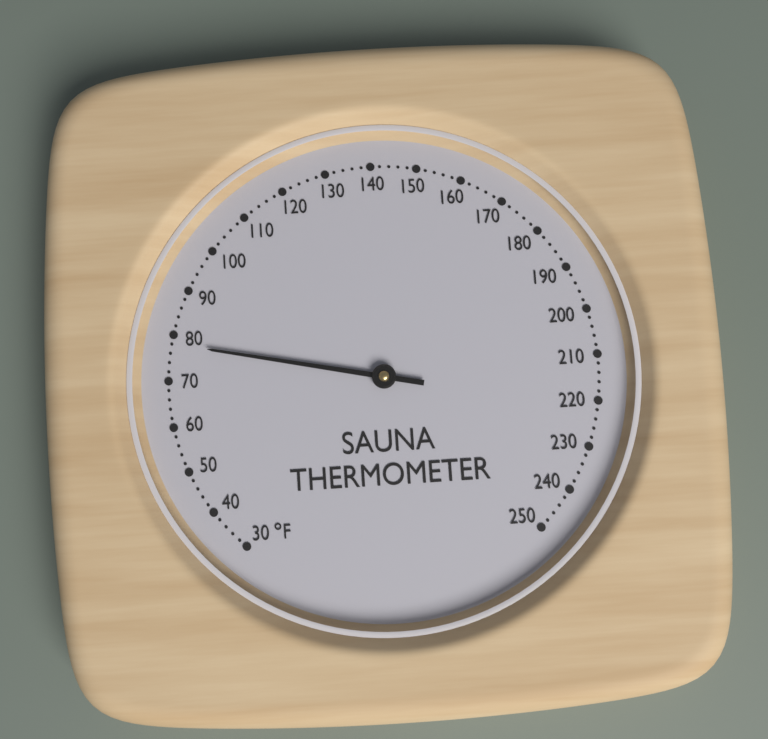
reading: 78 °F
